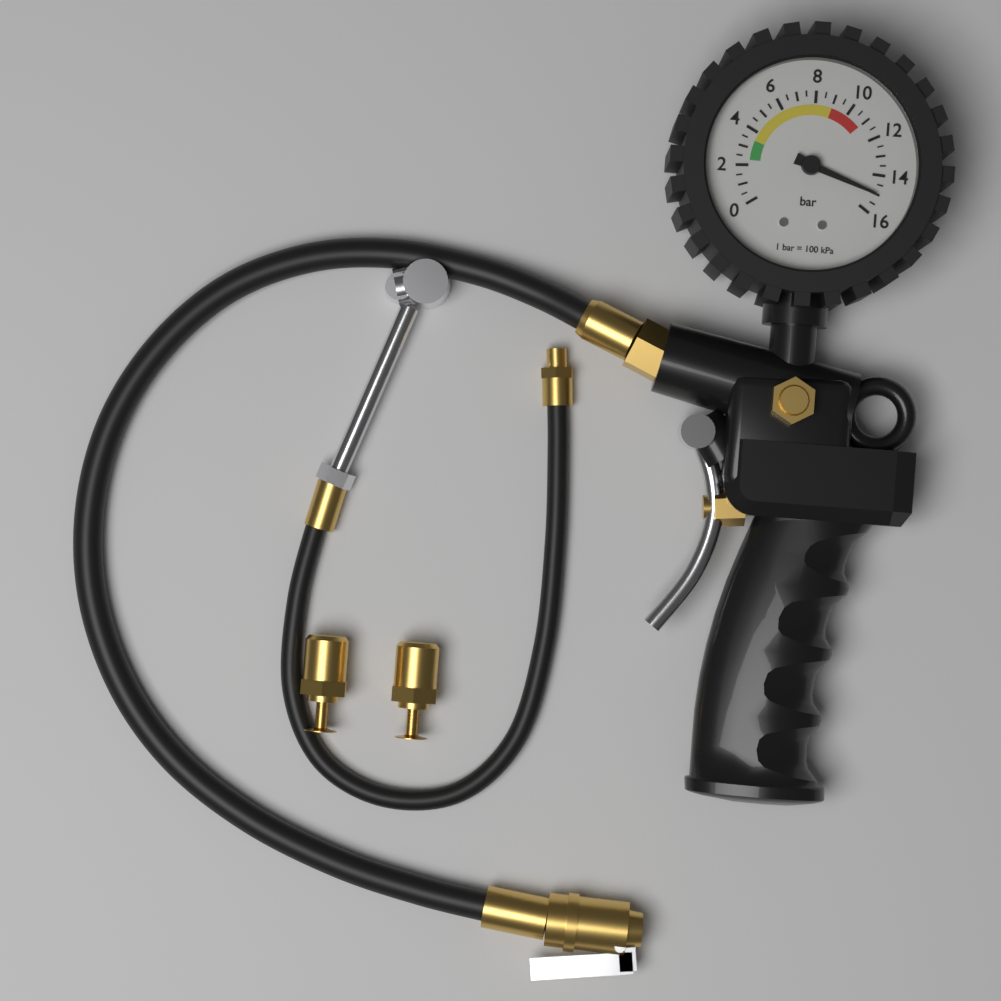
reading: 15.0 bar
